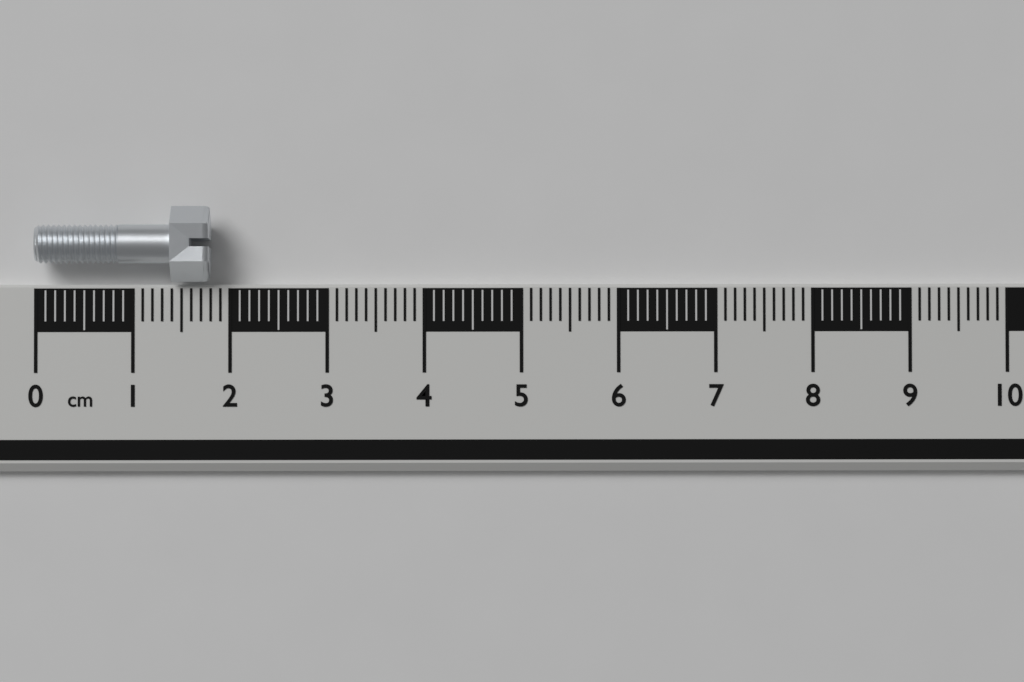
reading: 1.8 cm
